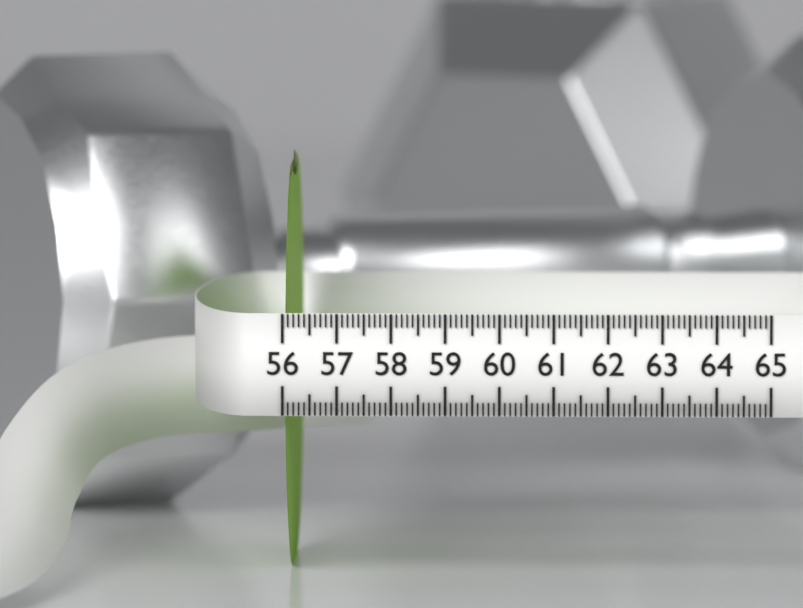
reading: 56.1 (no unit)
